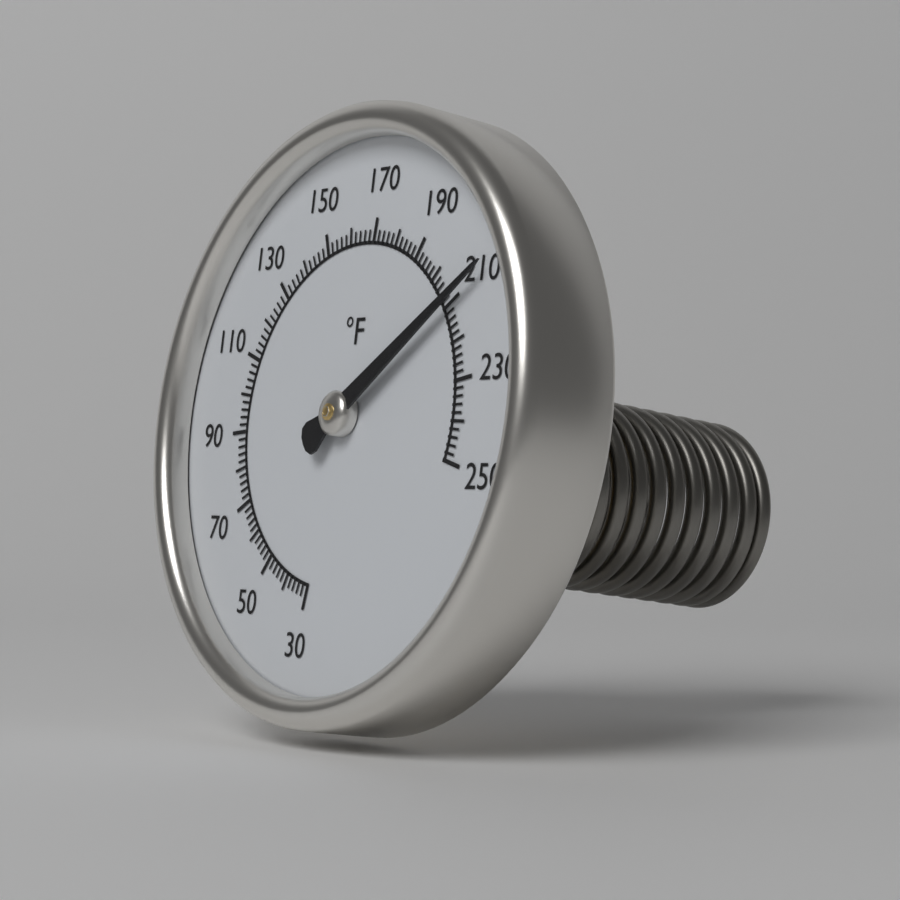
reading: 210 °F
